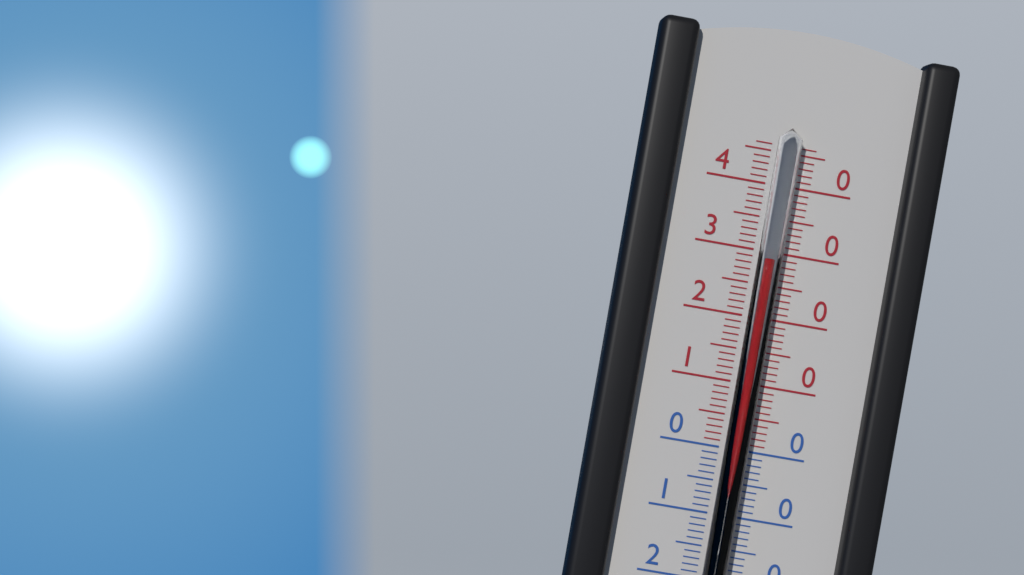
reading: 29 °C
